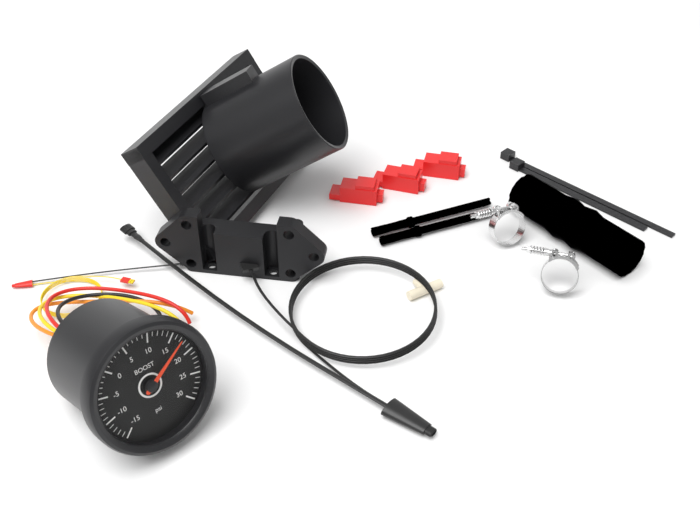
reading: 17 psi
